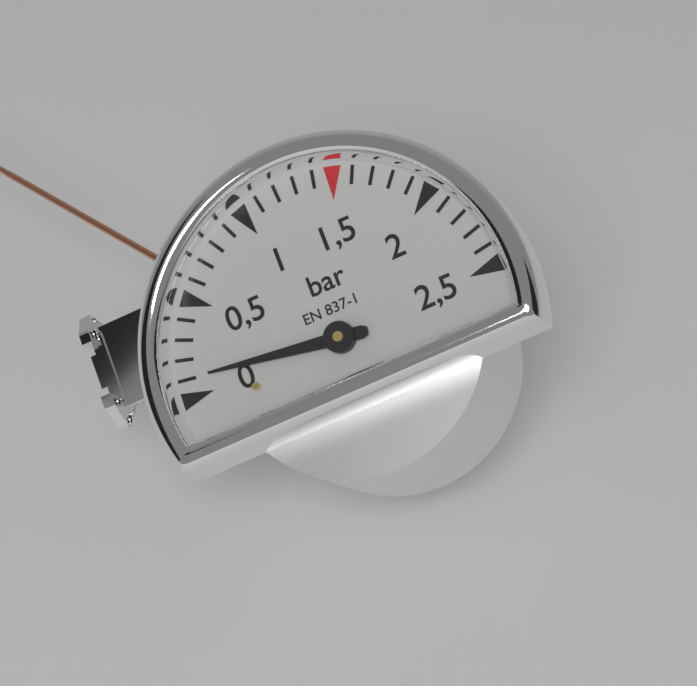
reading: 0.1 bar
